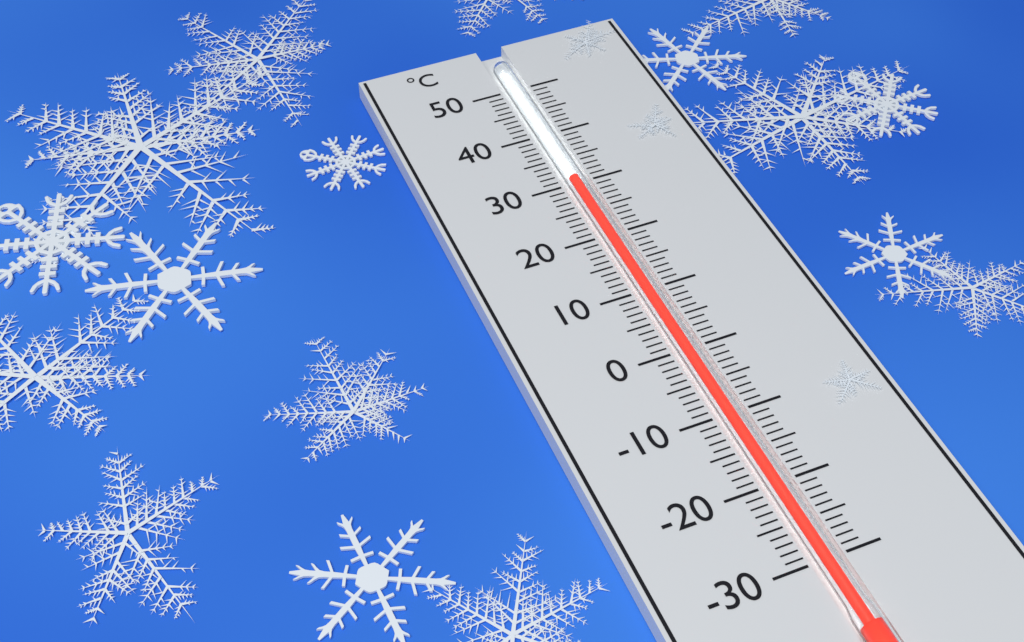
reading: 31 °C
